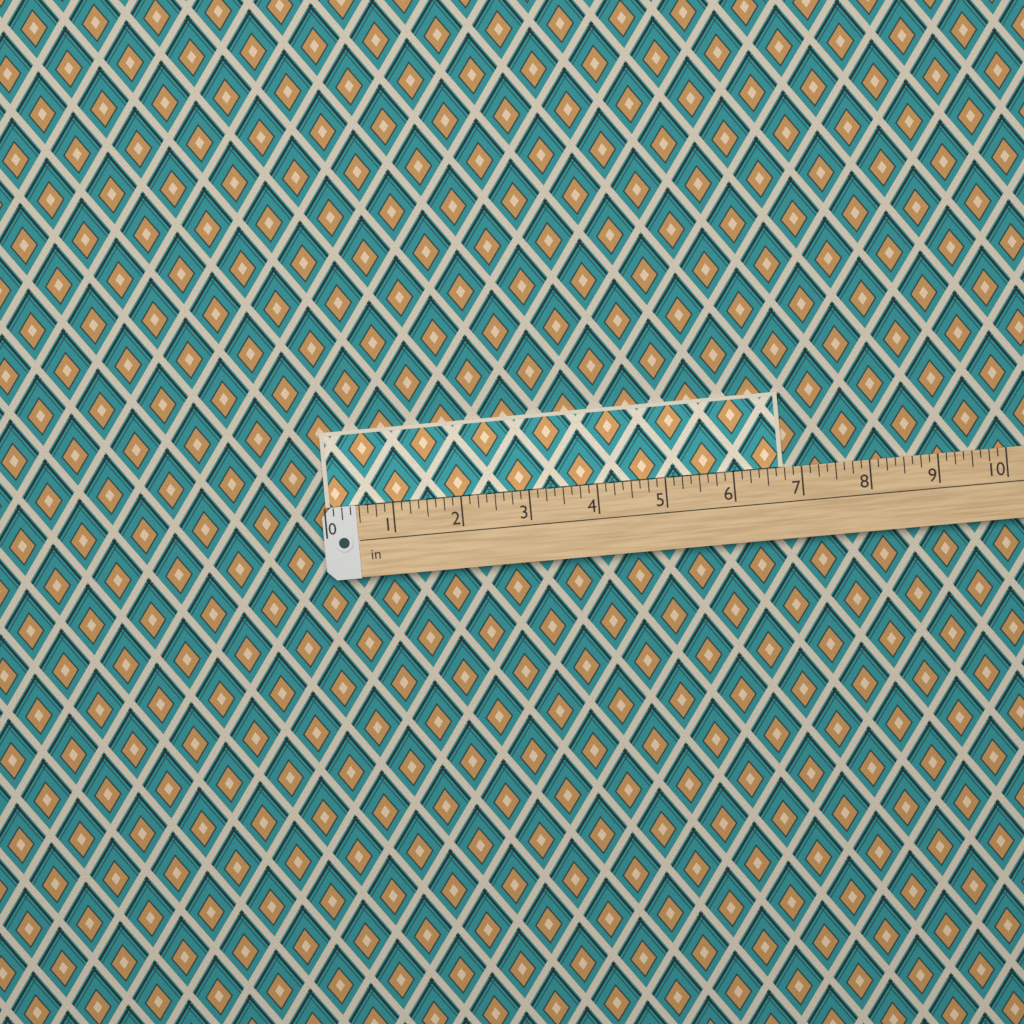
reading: 6.750 in
